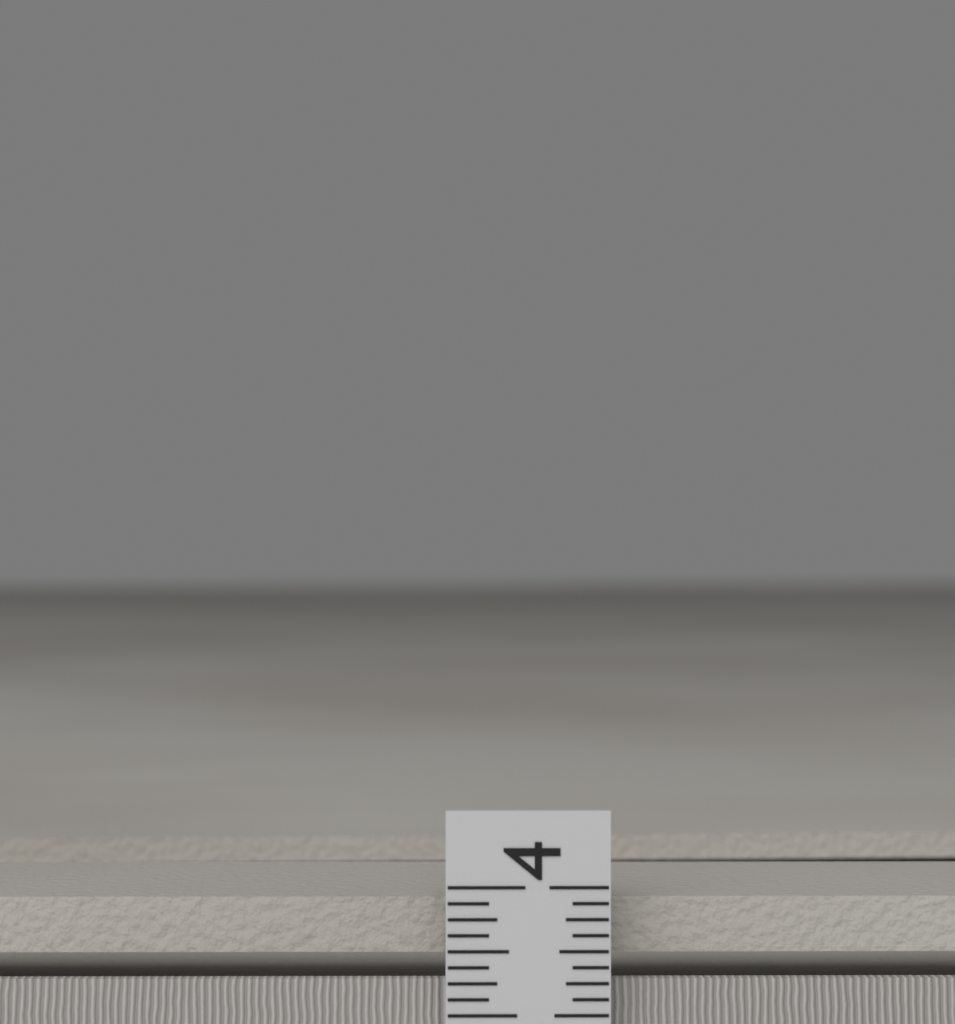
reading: 3.9375 in
